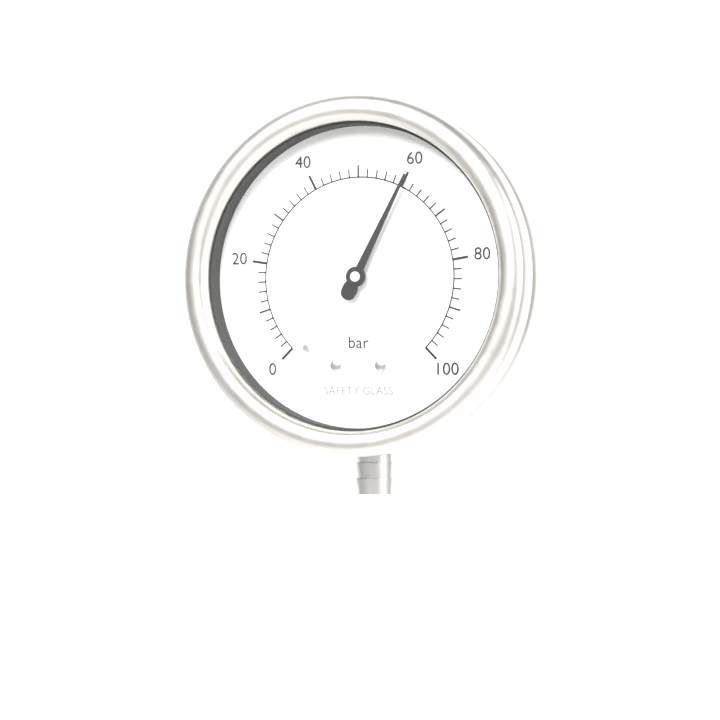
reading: 60 bar
